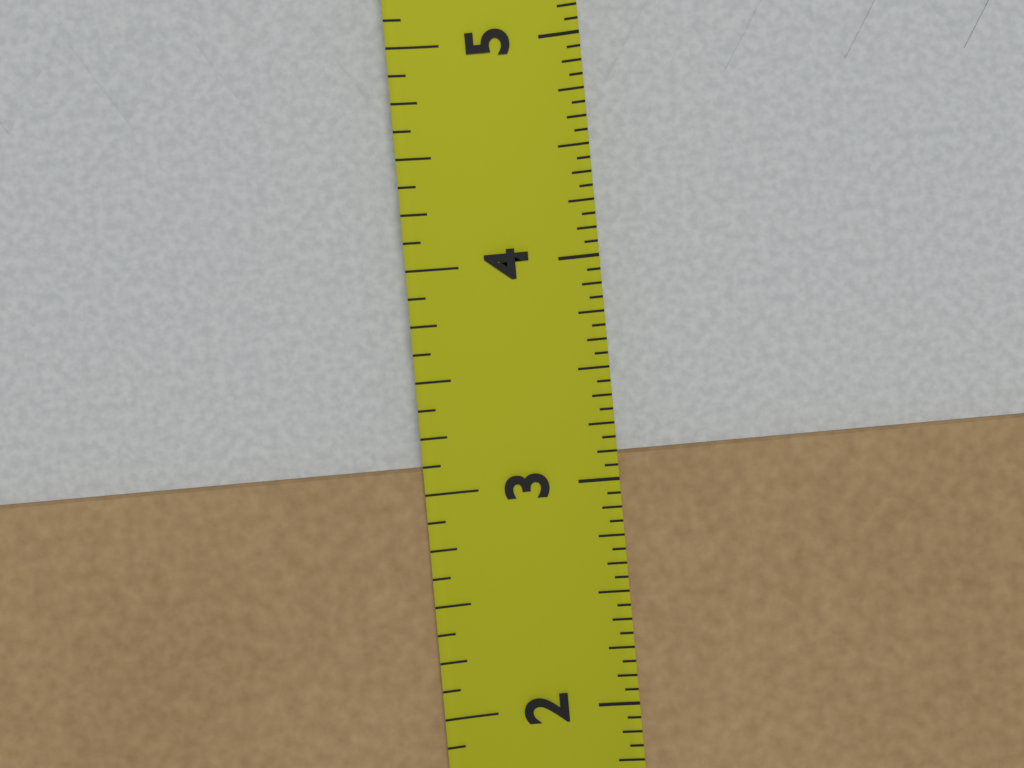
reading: 3.1250 in
